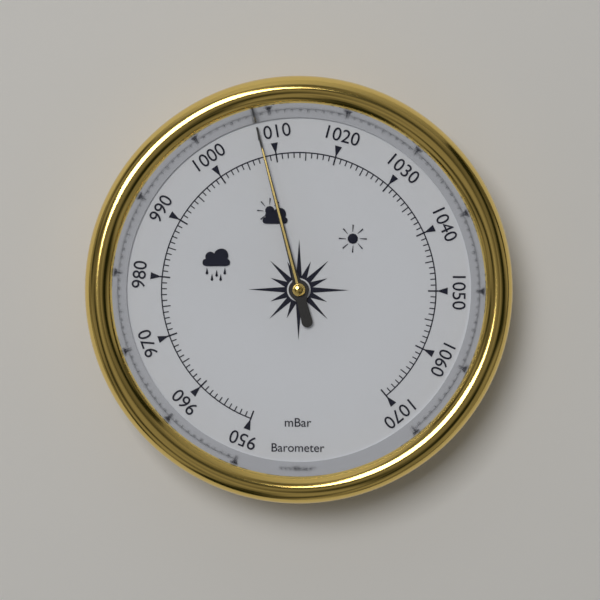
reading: 1008 mbar
